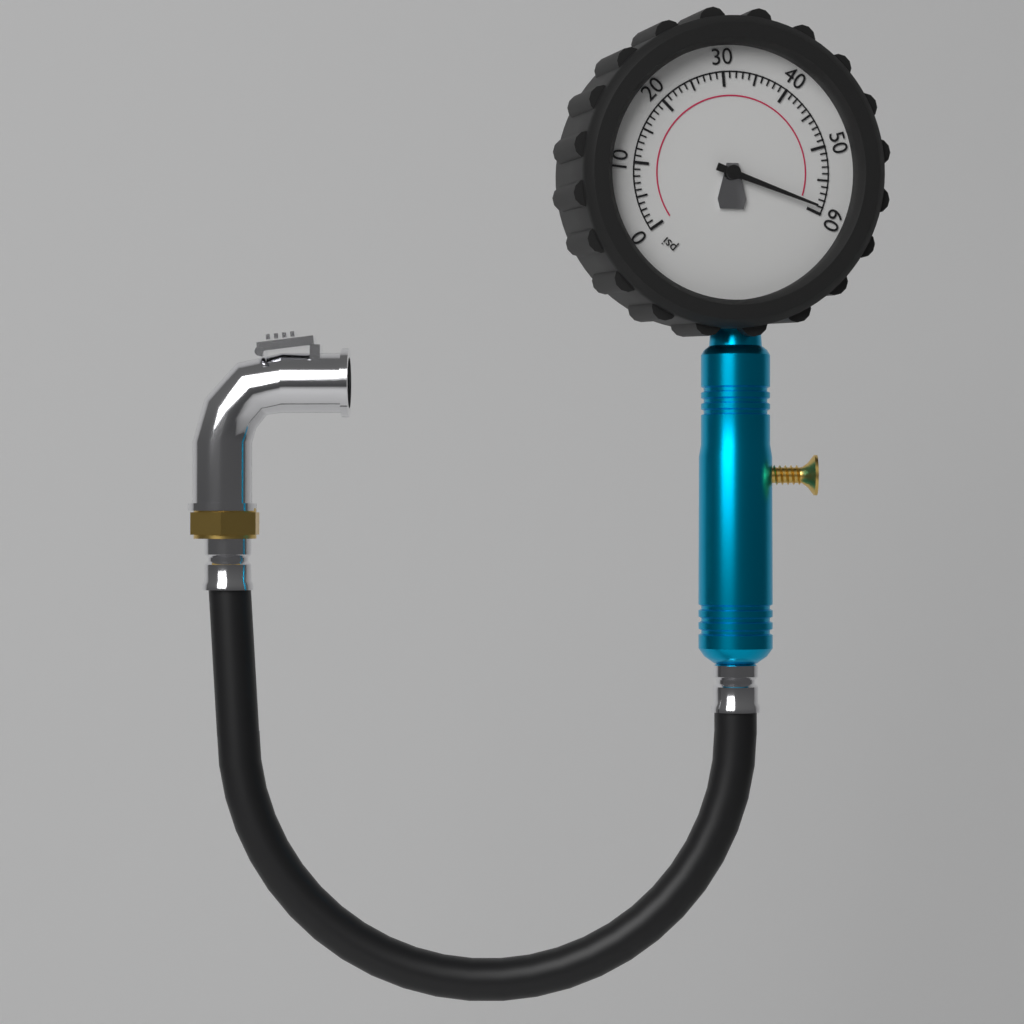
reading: 59 psi
